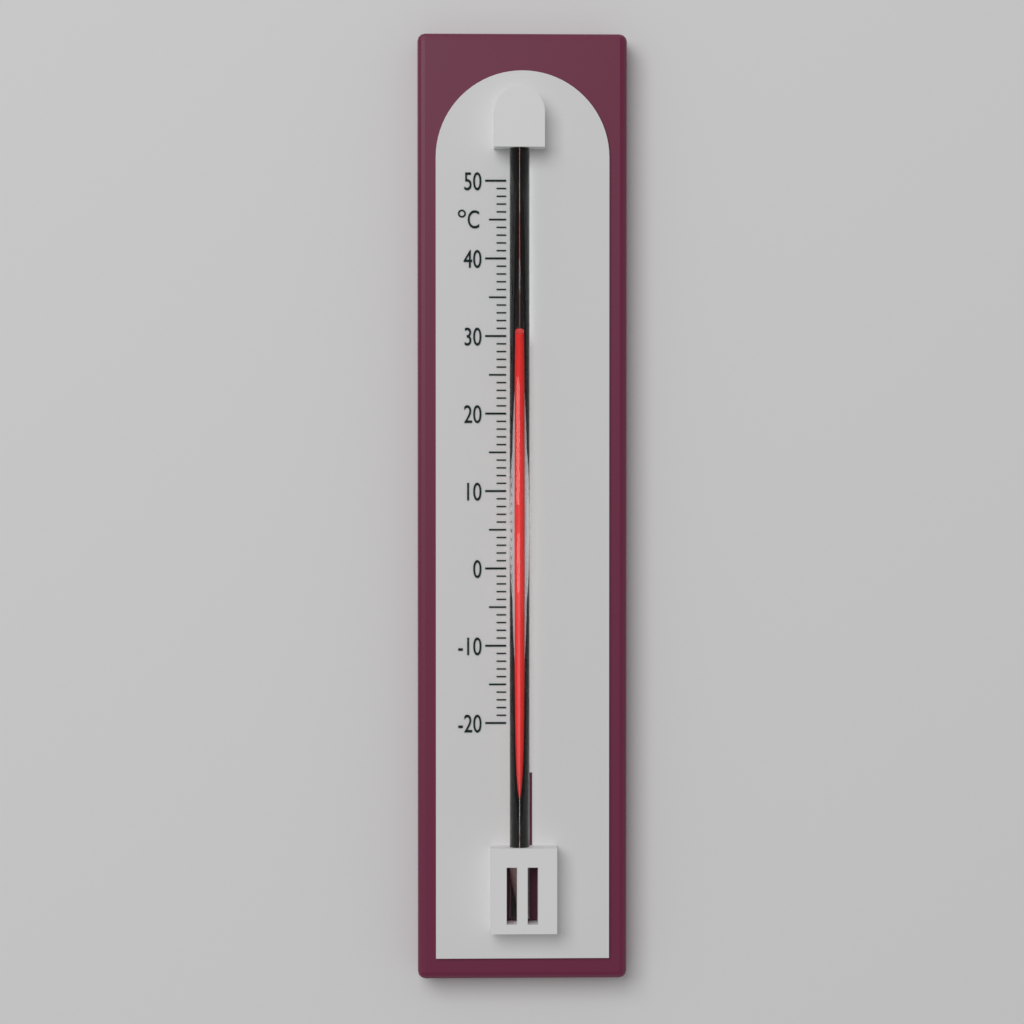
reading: 30 °C
